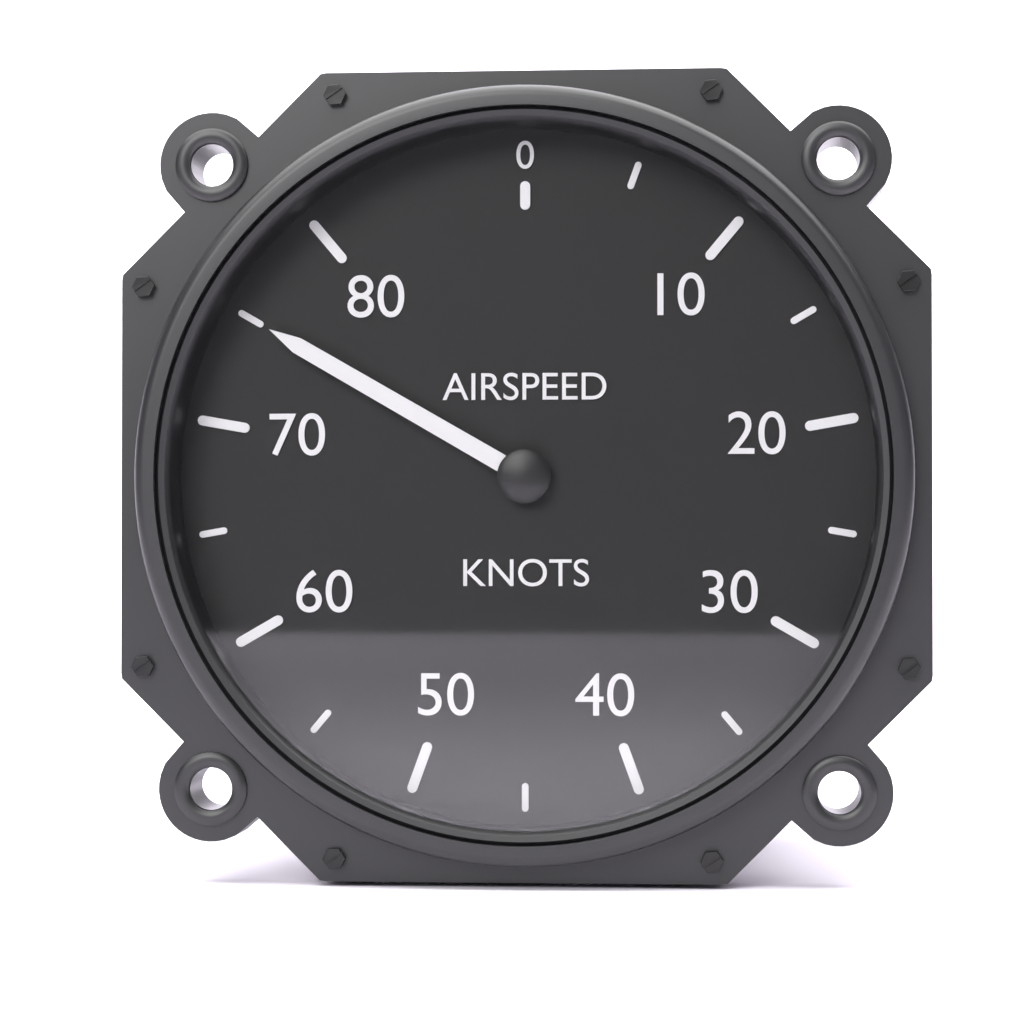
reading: 75 knots
